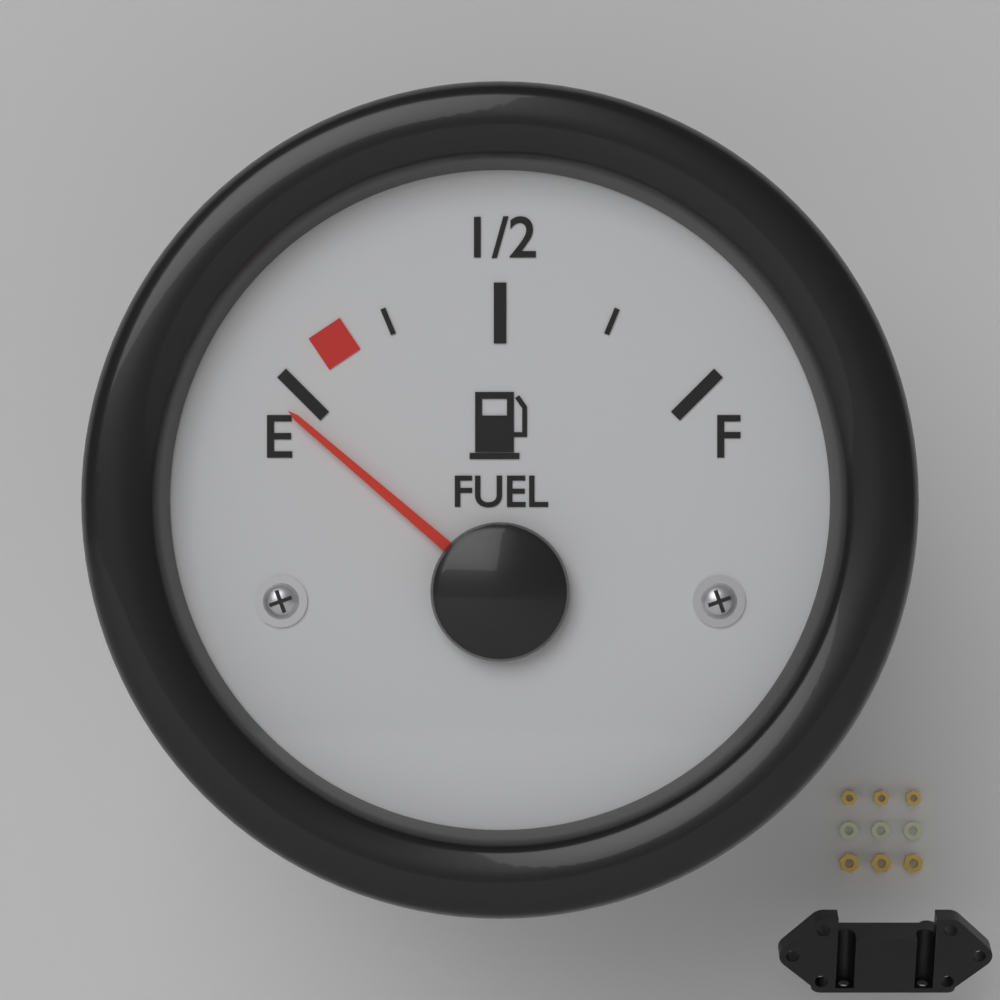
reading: -0.05 (no unit)
